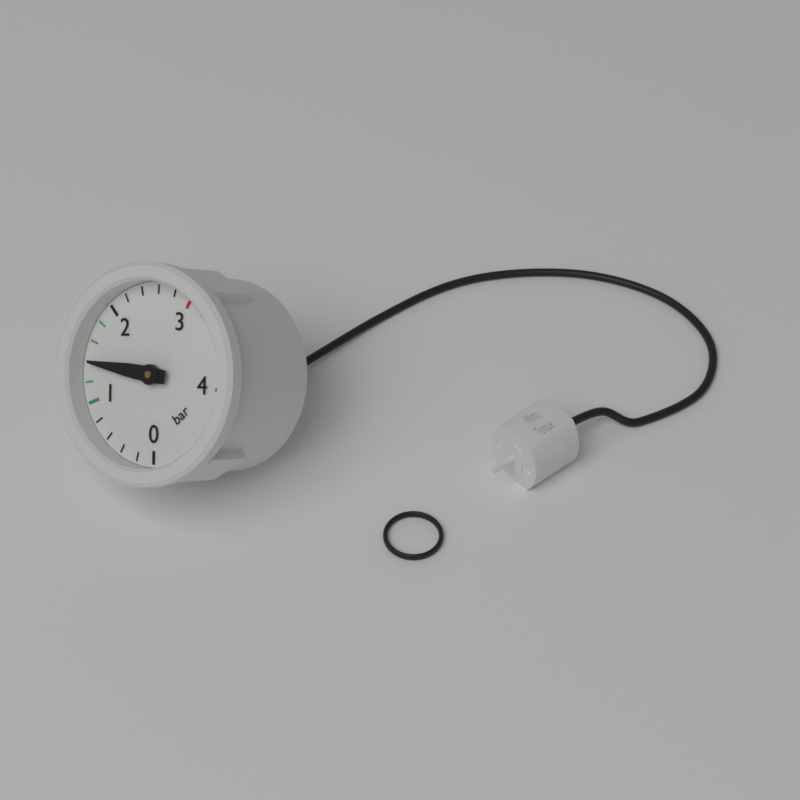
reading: 1.4 bar
